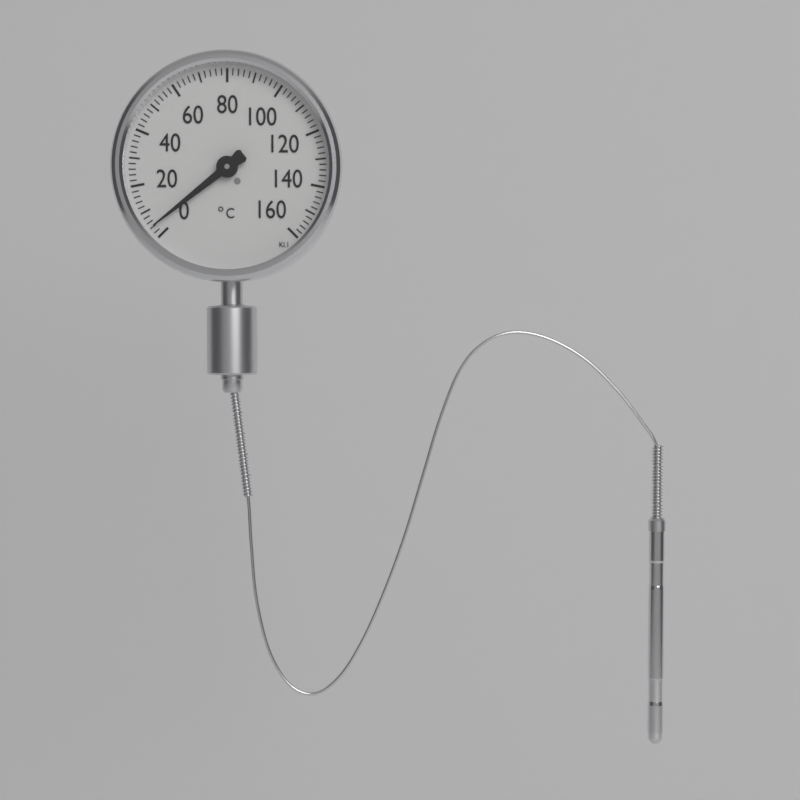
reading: 4 °C
